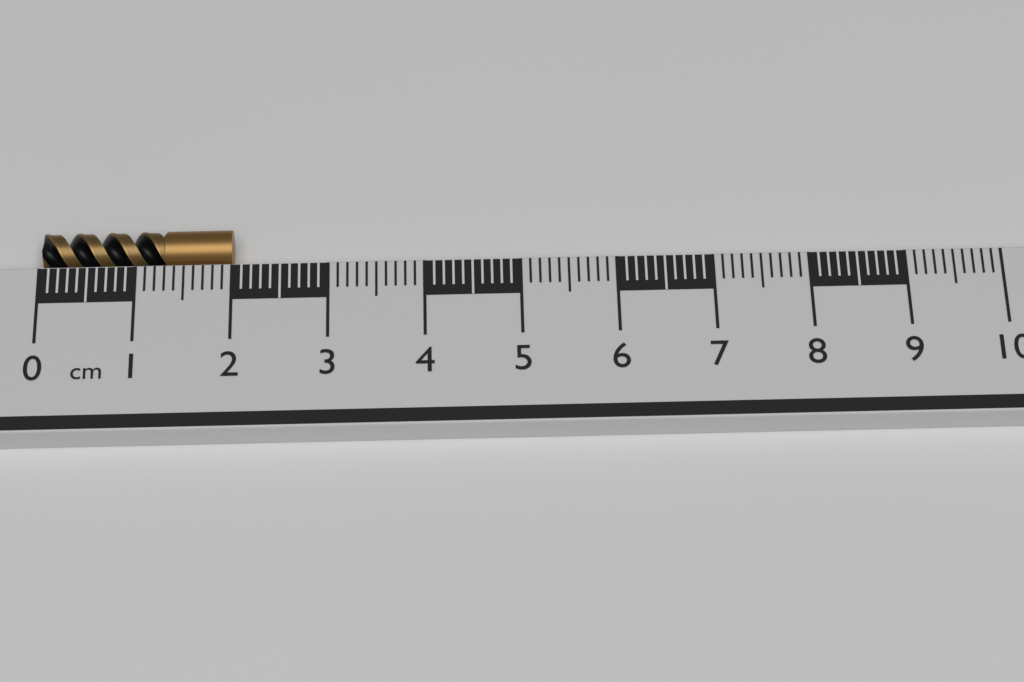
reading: 2.0 cm
